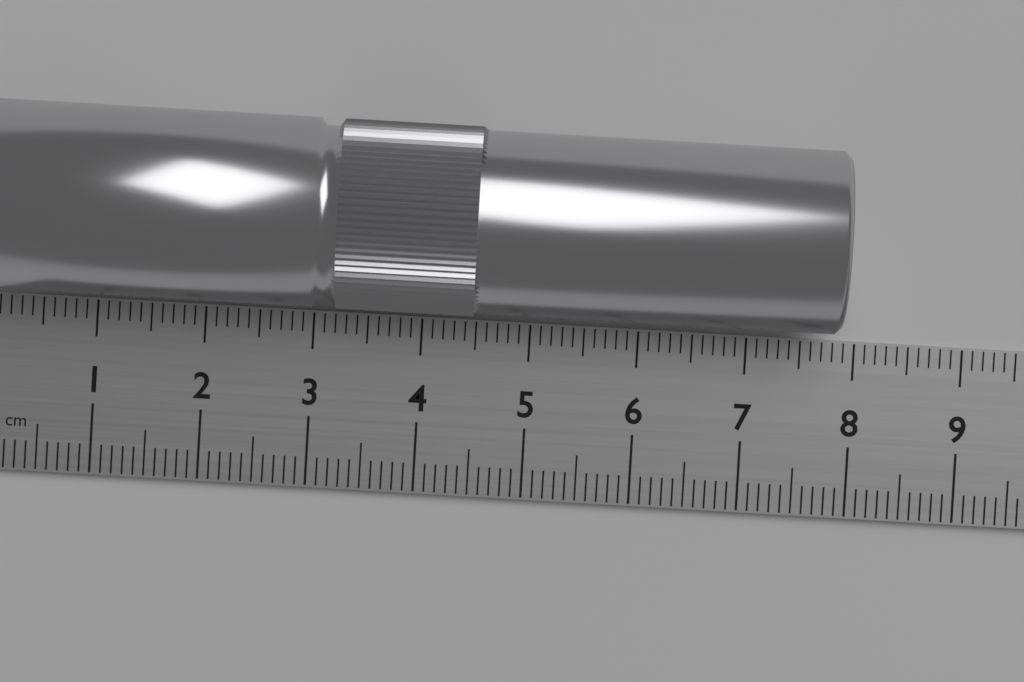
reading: 7.8 cm
